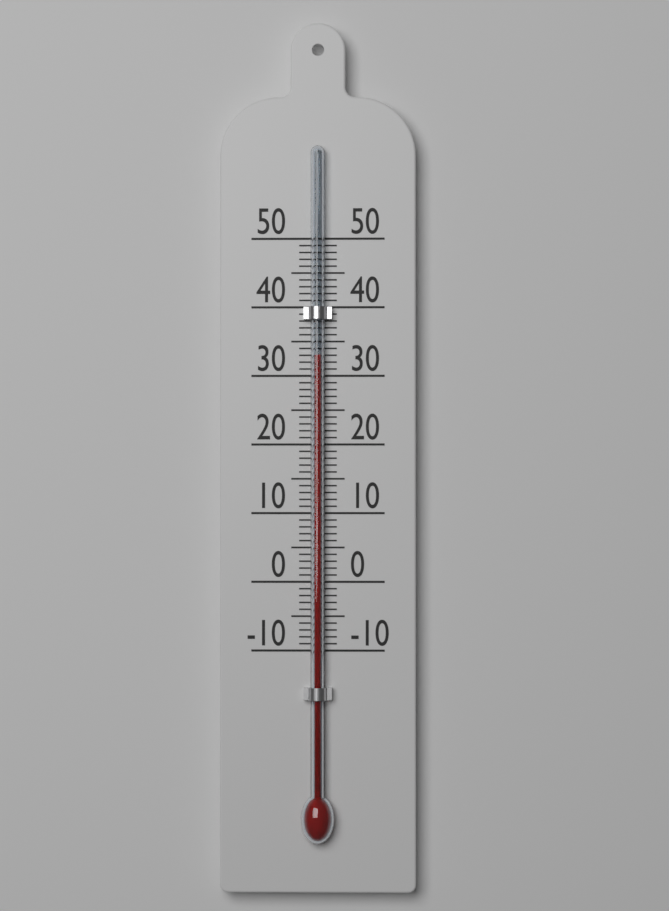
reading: 33 (no unit)
